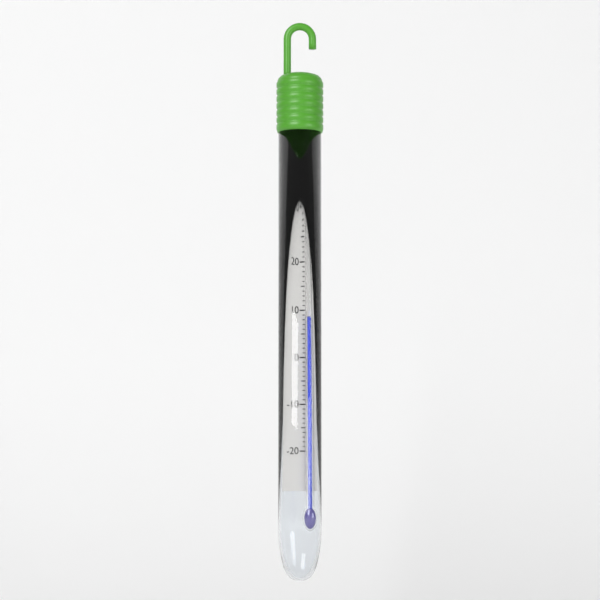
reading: 9 °C
